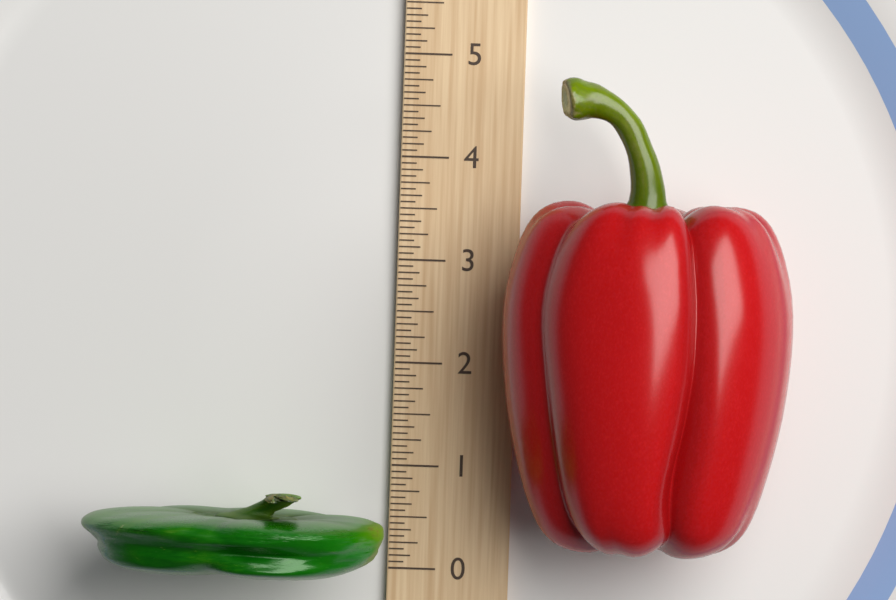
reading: 0.8125 (no unit)
